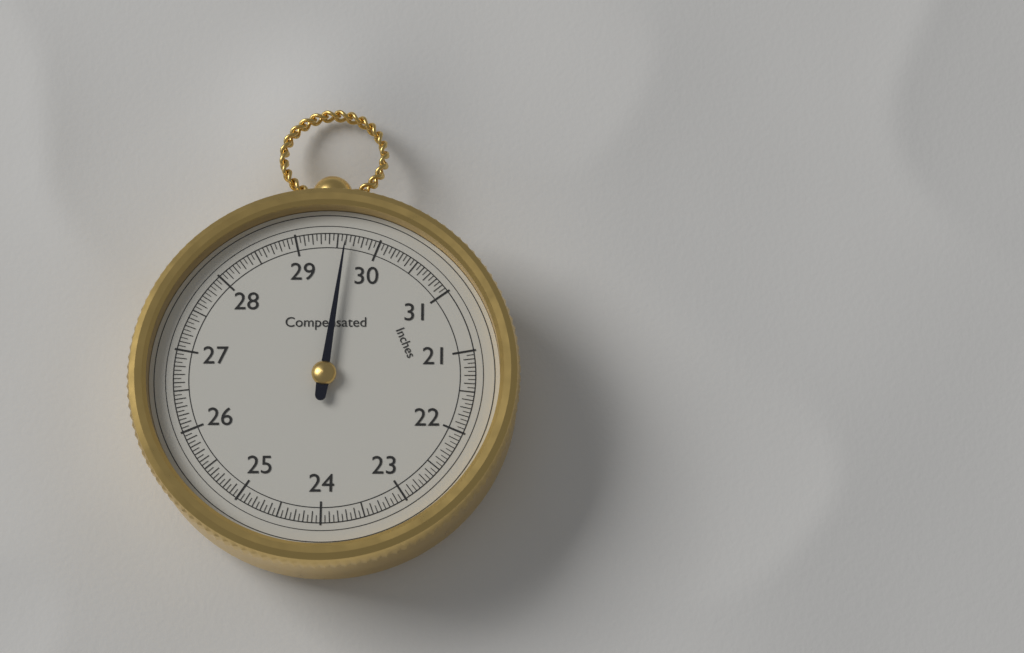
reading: 29.60 inHg
